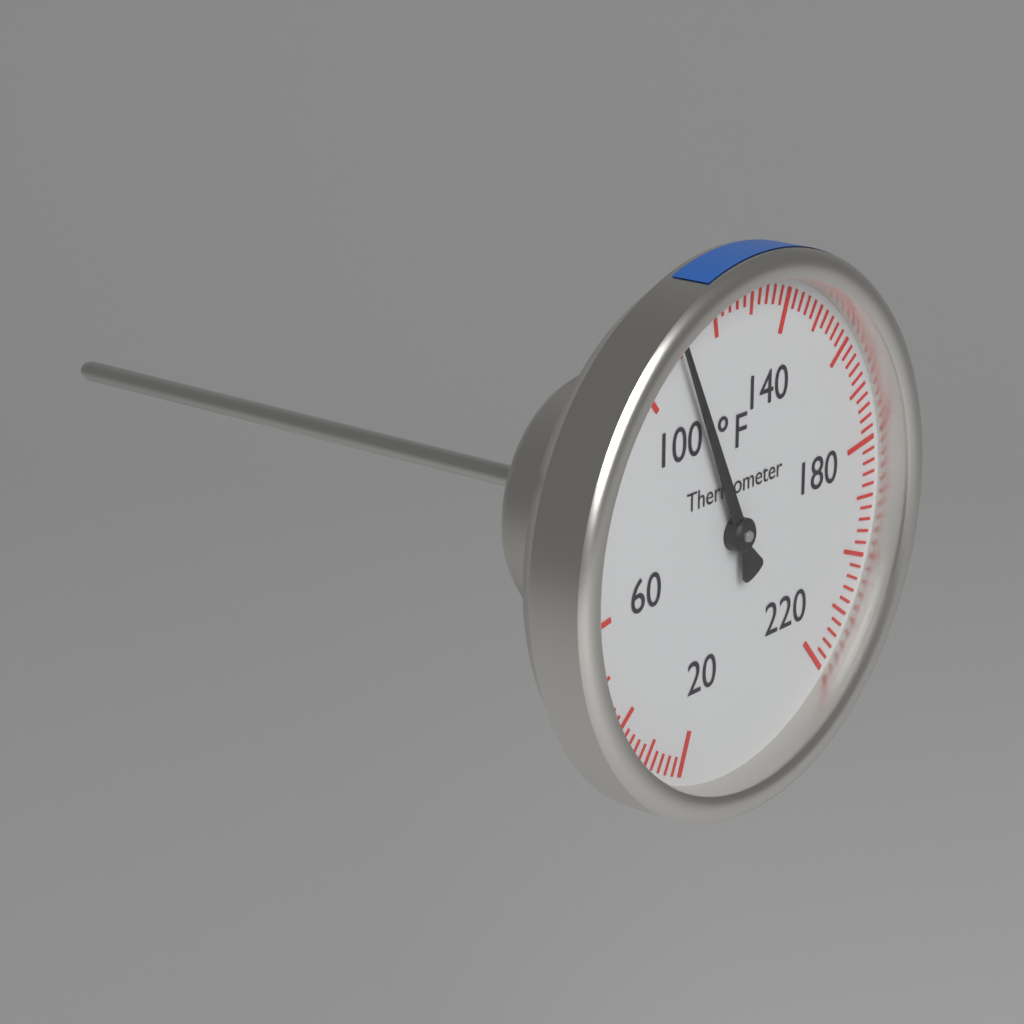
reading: 110 °F
